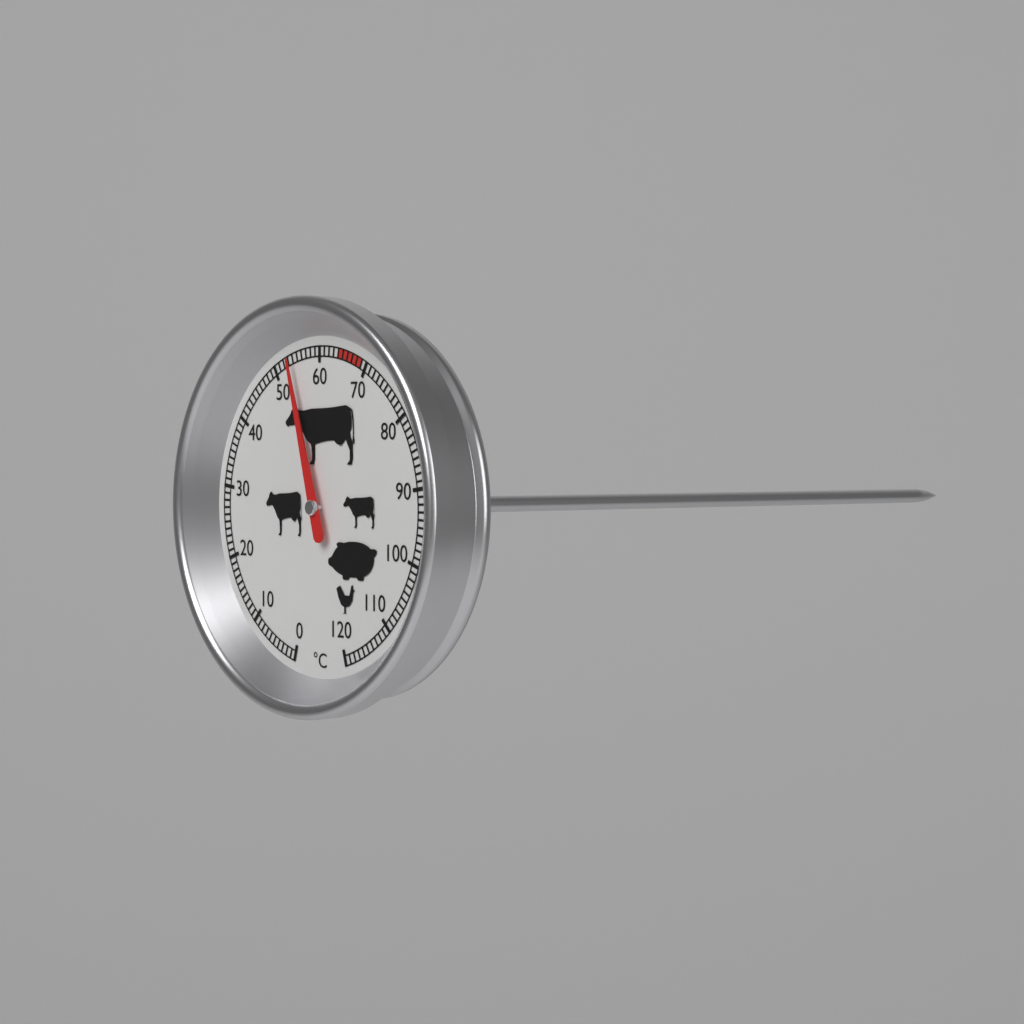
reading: 54 °C
